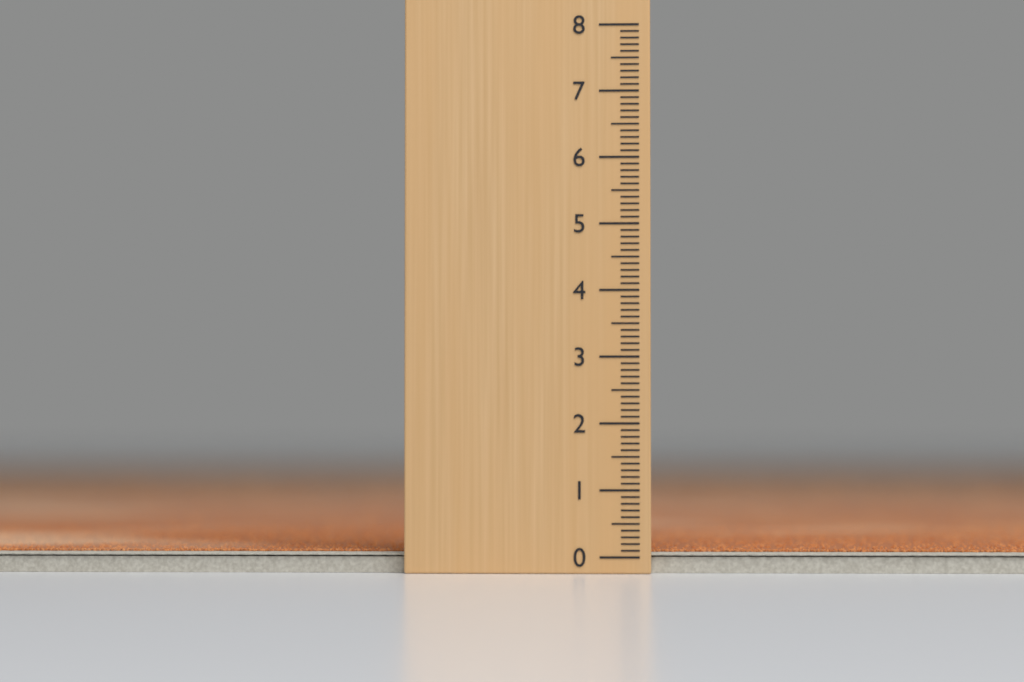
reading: 0.1 (no unit)
